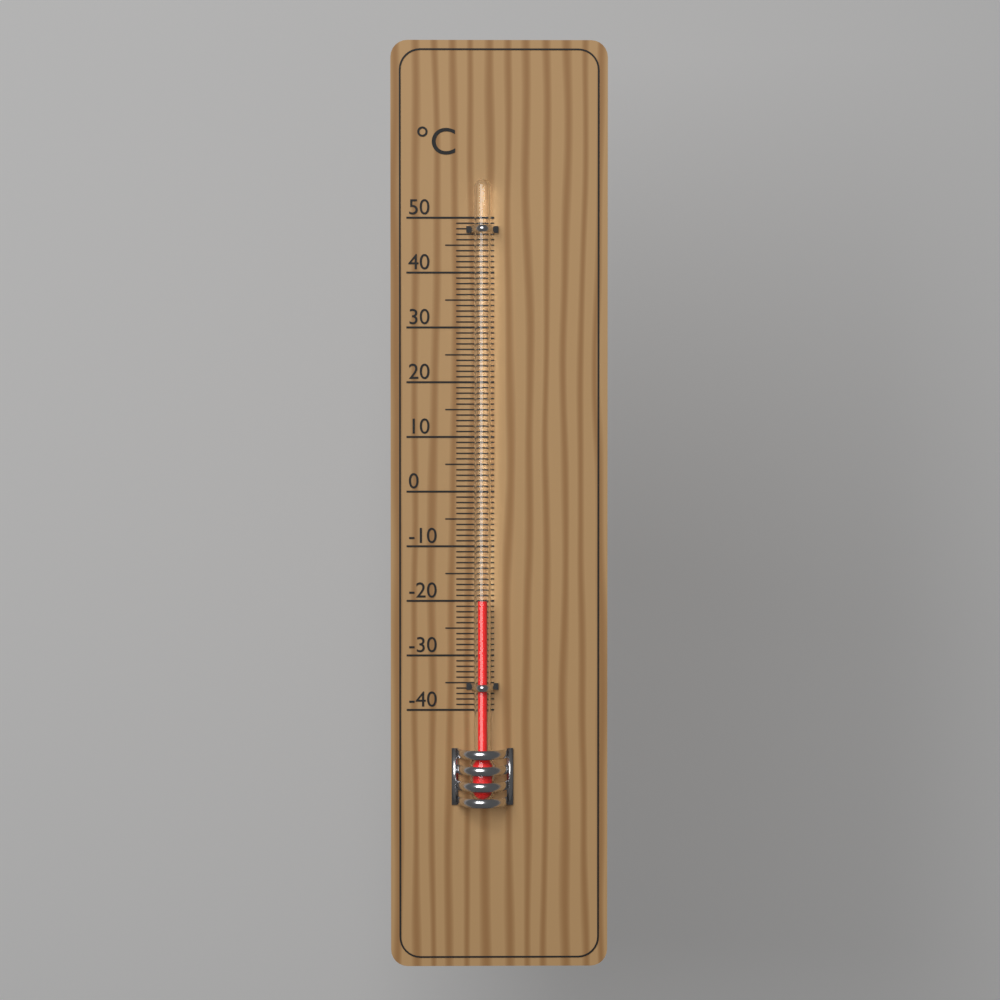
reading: -20 °C
